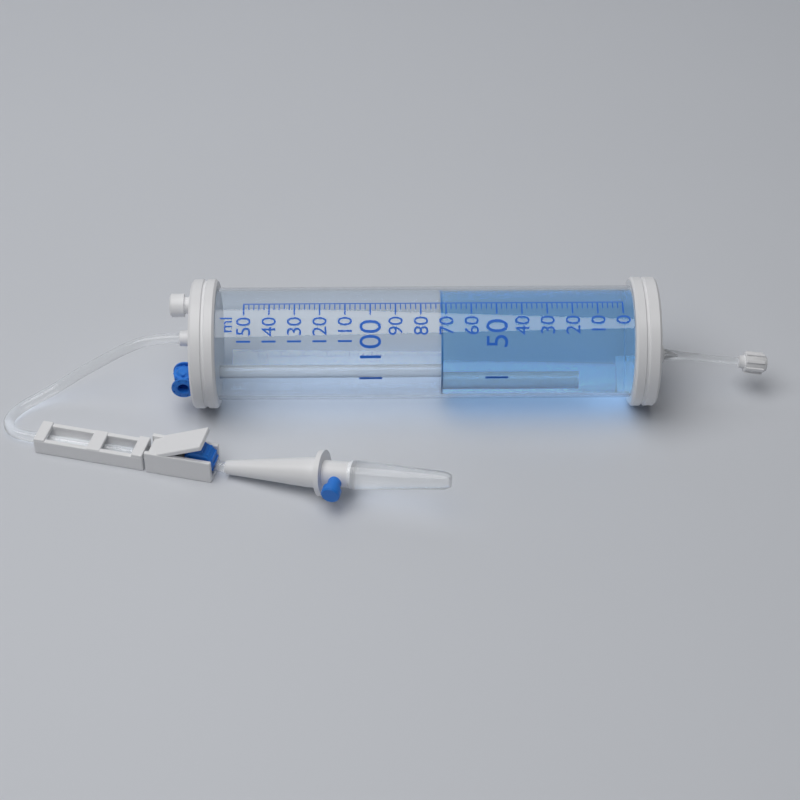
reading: 72 ml
